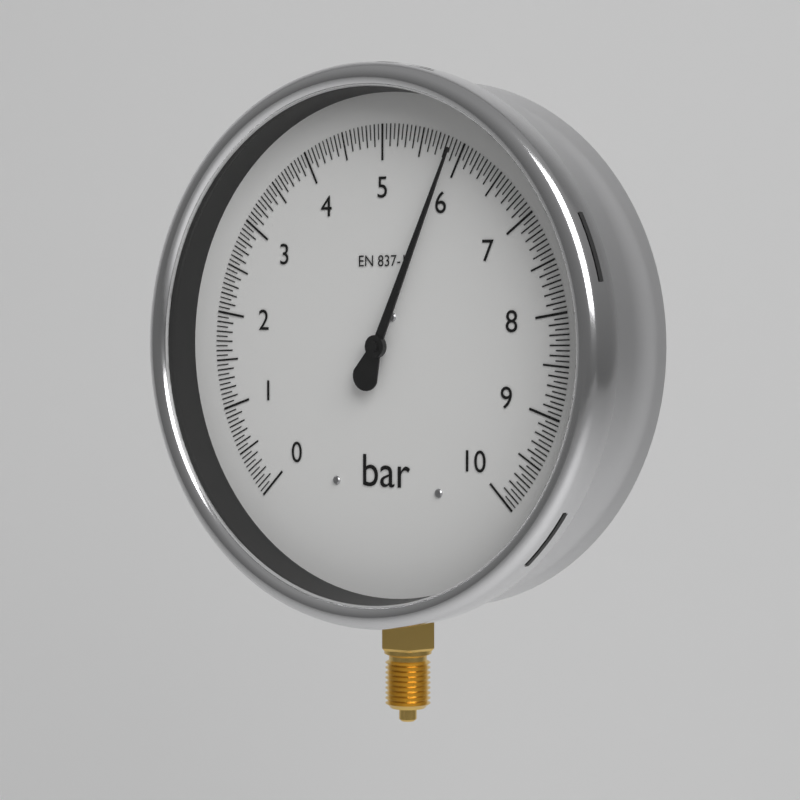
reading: 5.90 bar
